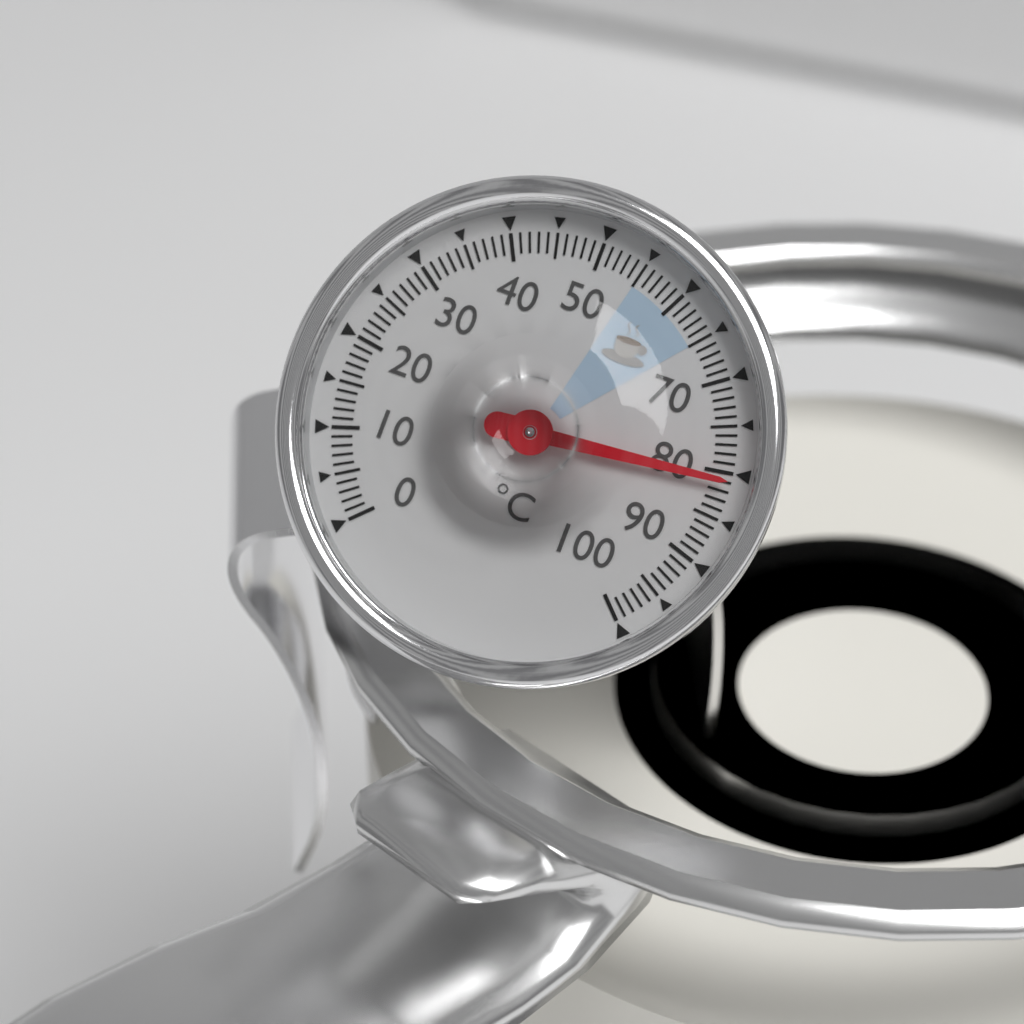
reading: 81 °C
